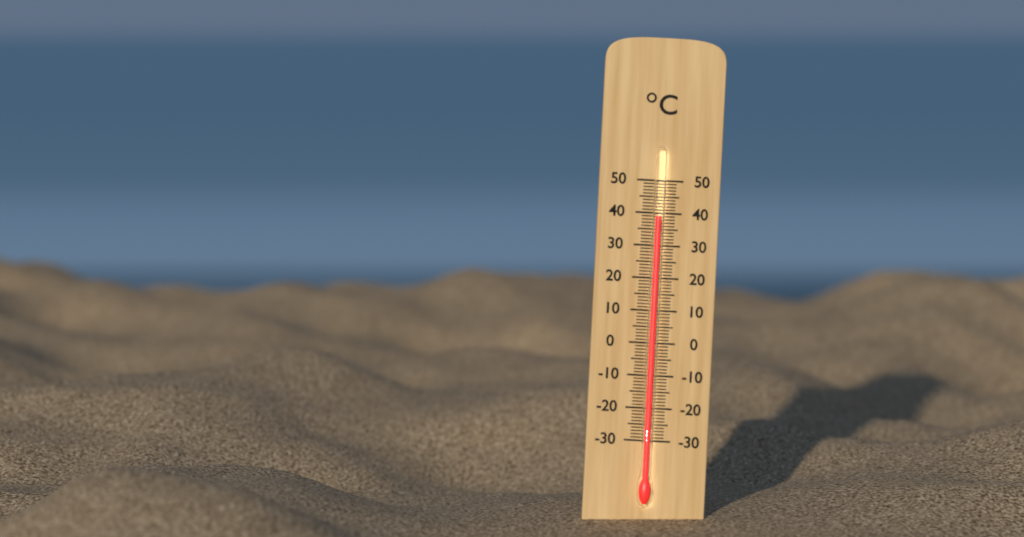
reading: 39 °C
